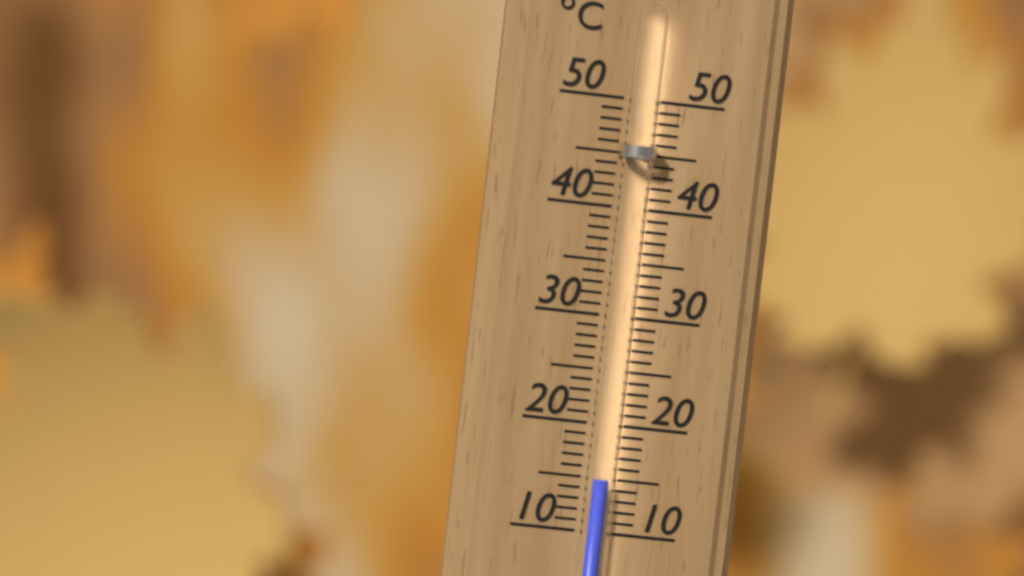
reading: 15 °C
